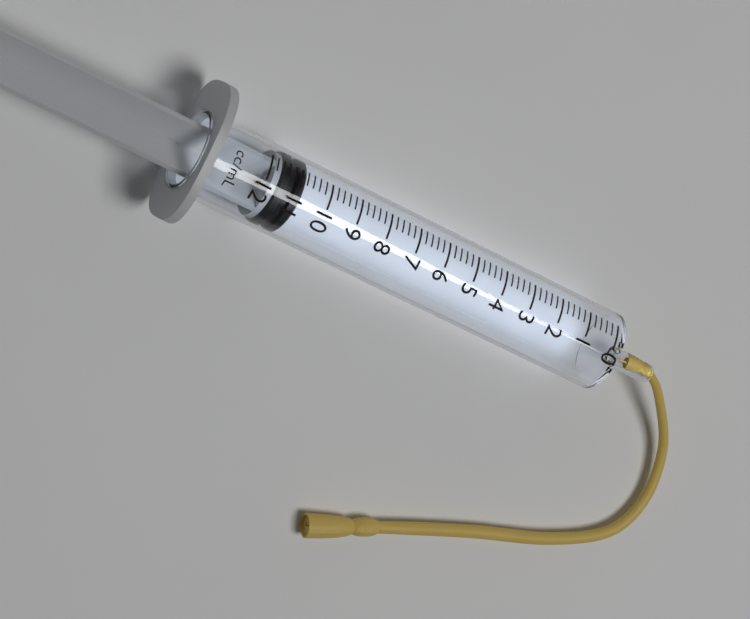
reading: 10.8 ml
